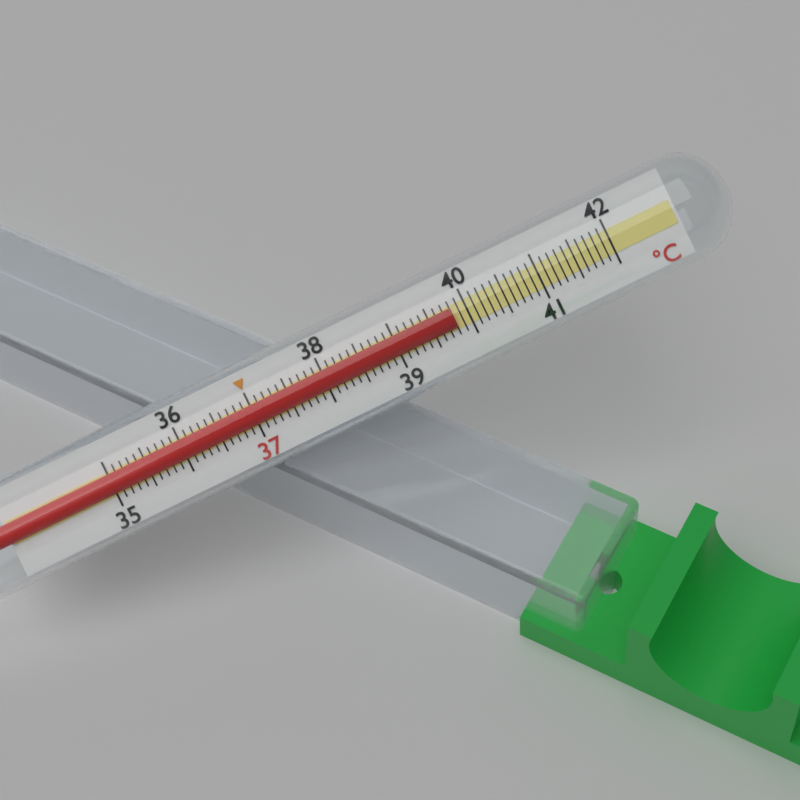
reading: 39.8 °C
